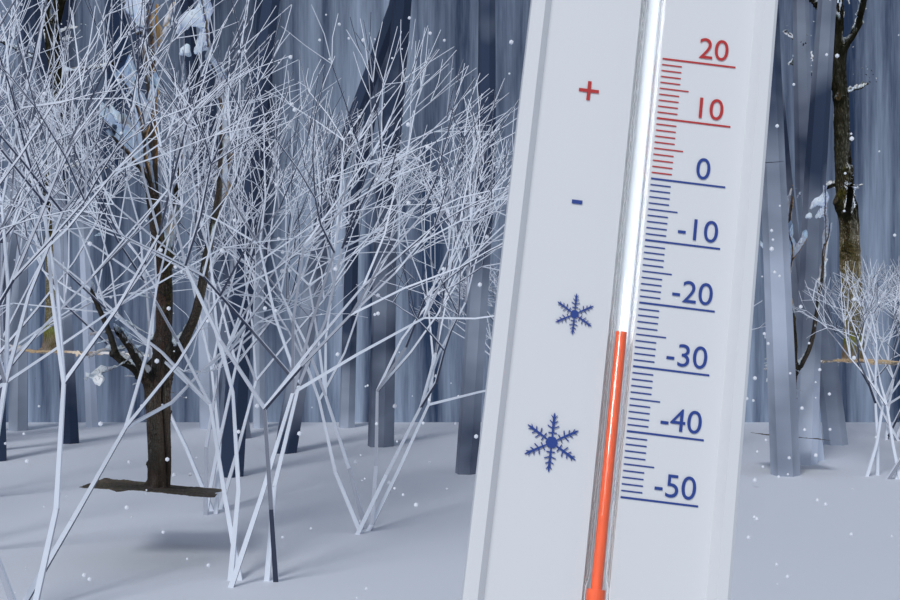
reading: -25 (no unit)
